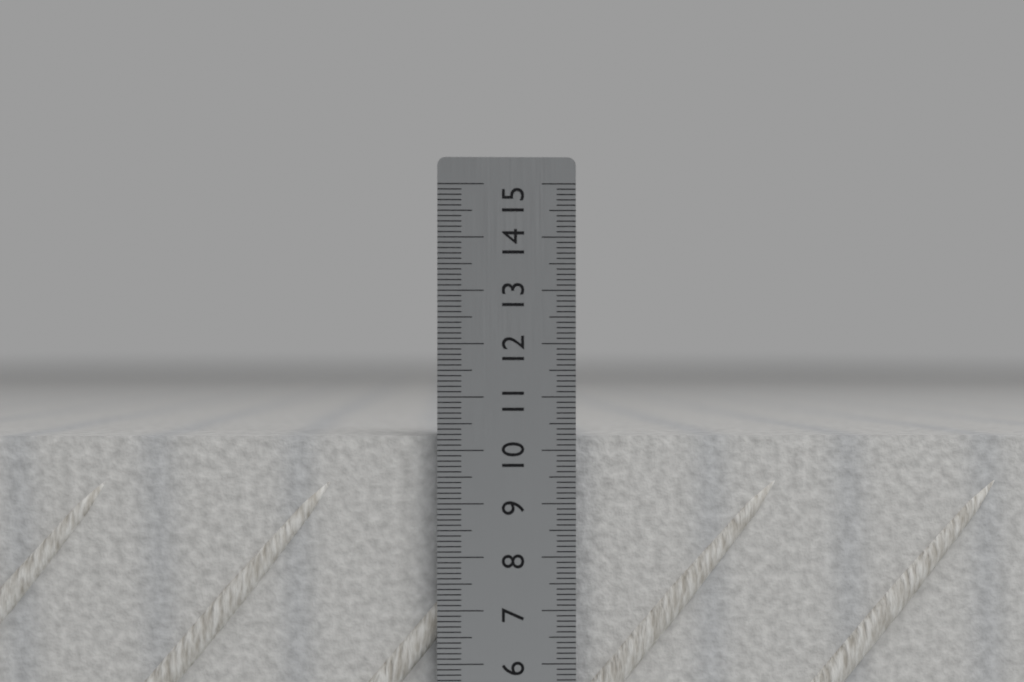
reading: 10.3 cm
